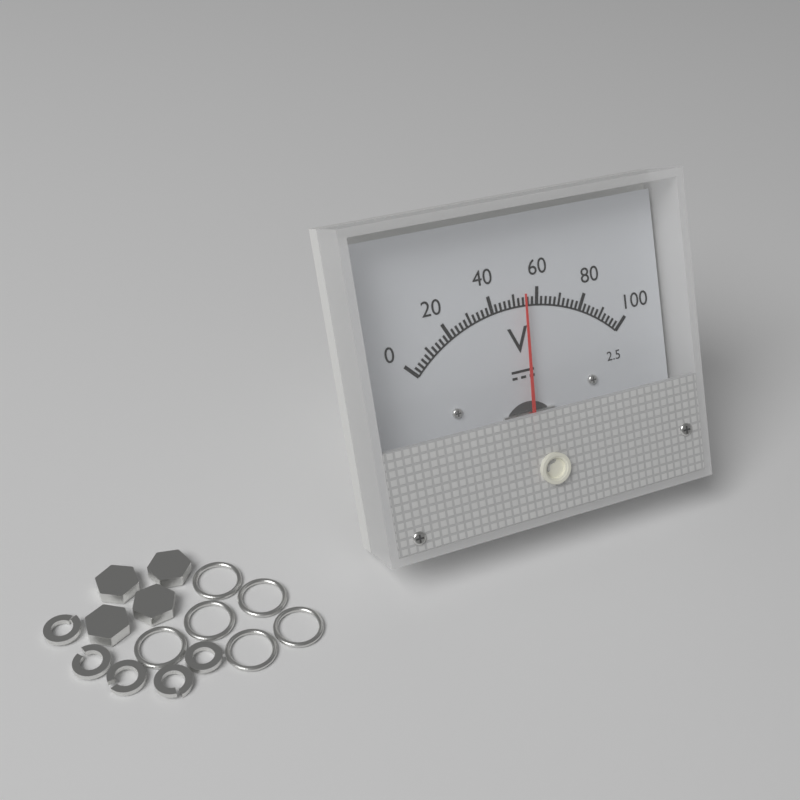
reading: 54 V
